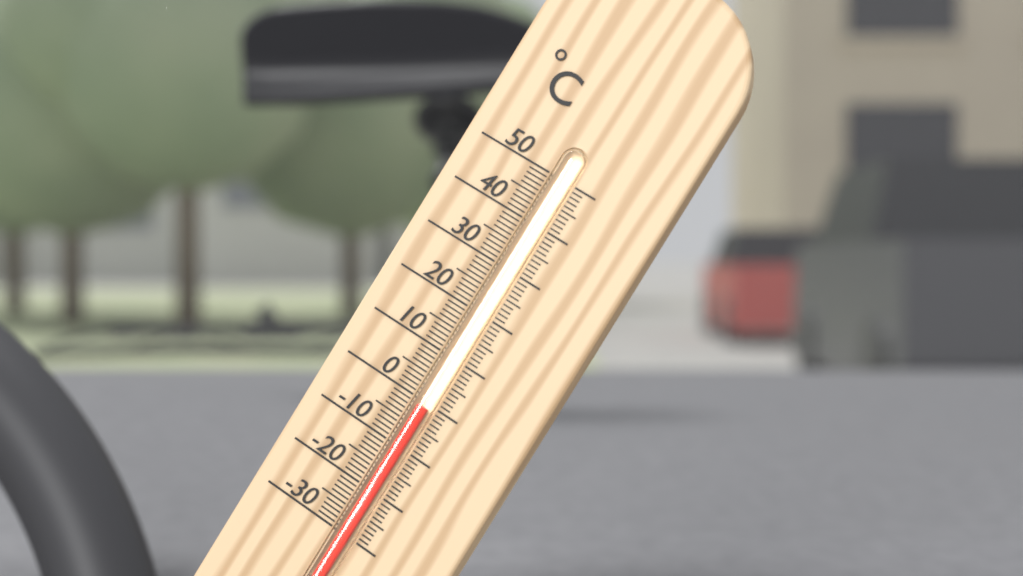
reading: -1 °C
